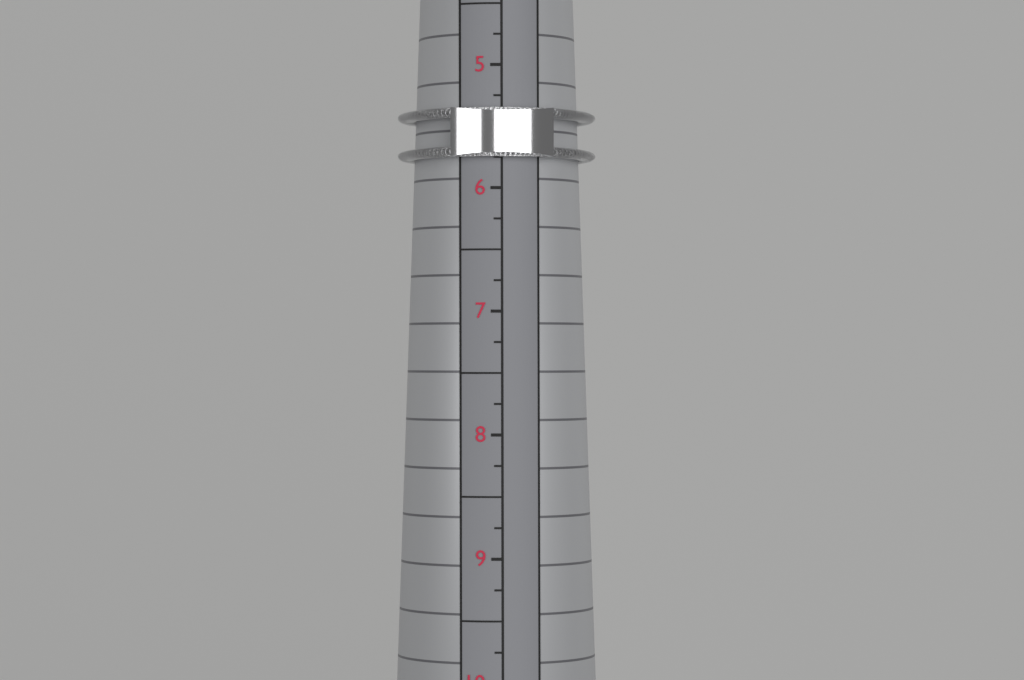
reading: 5.75 (no unit)
